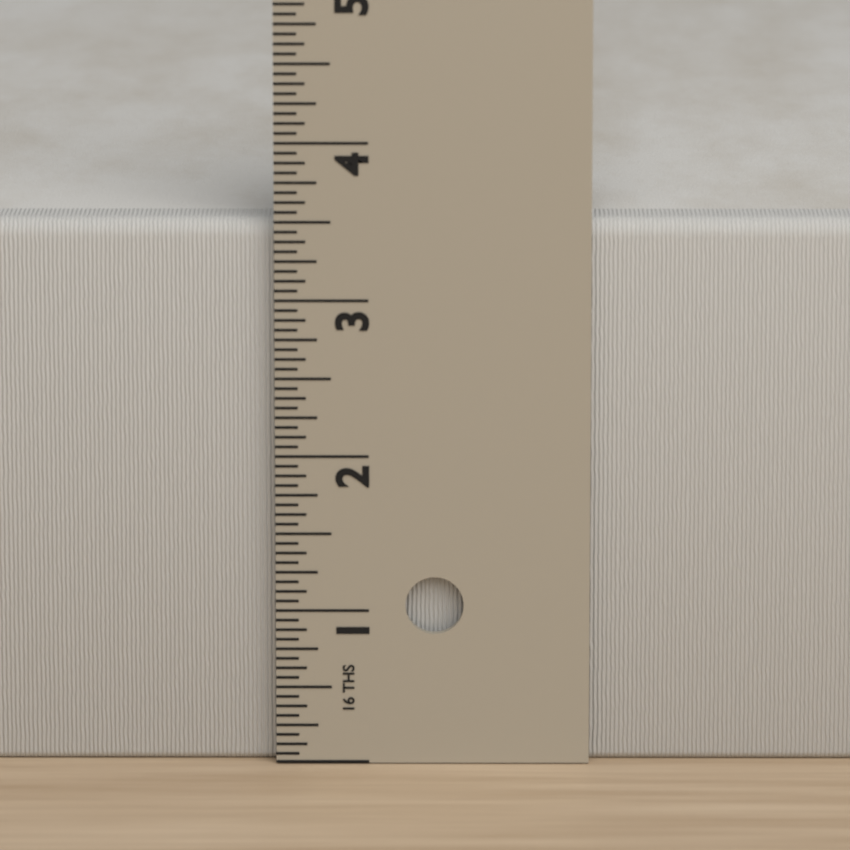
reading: 3.5000 in
